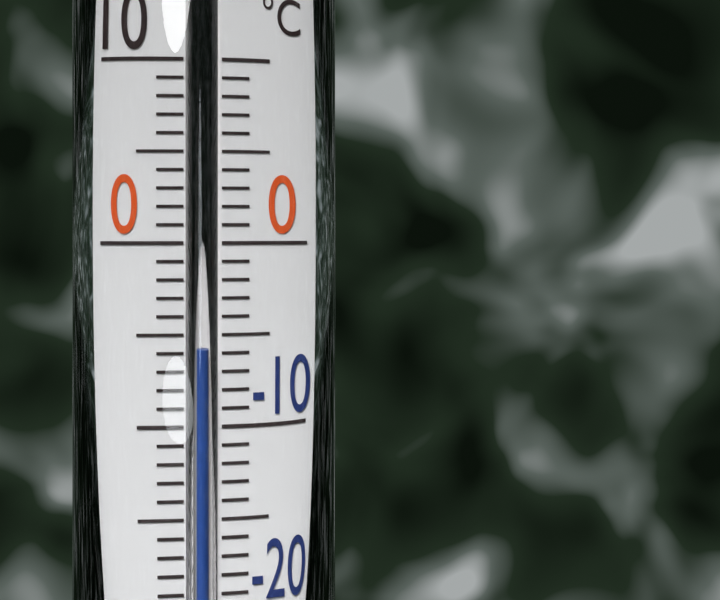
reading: -6 °C
